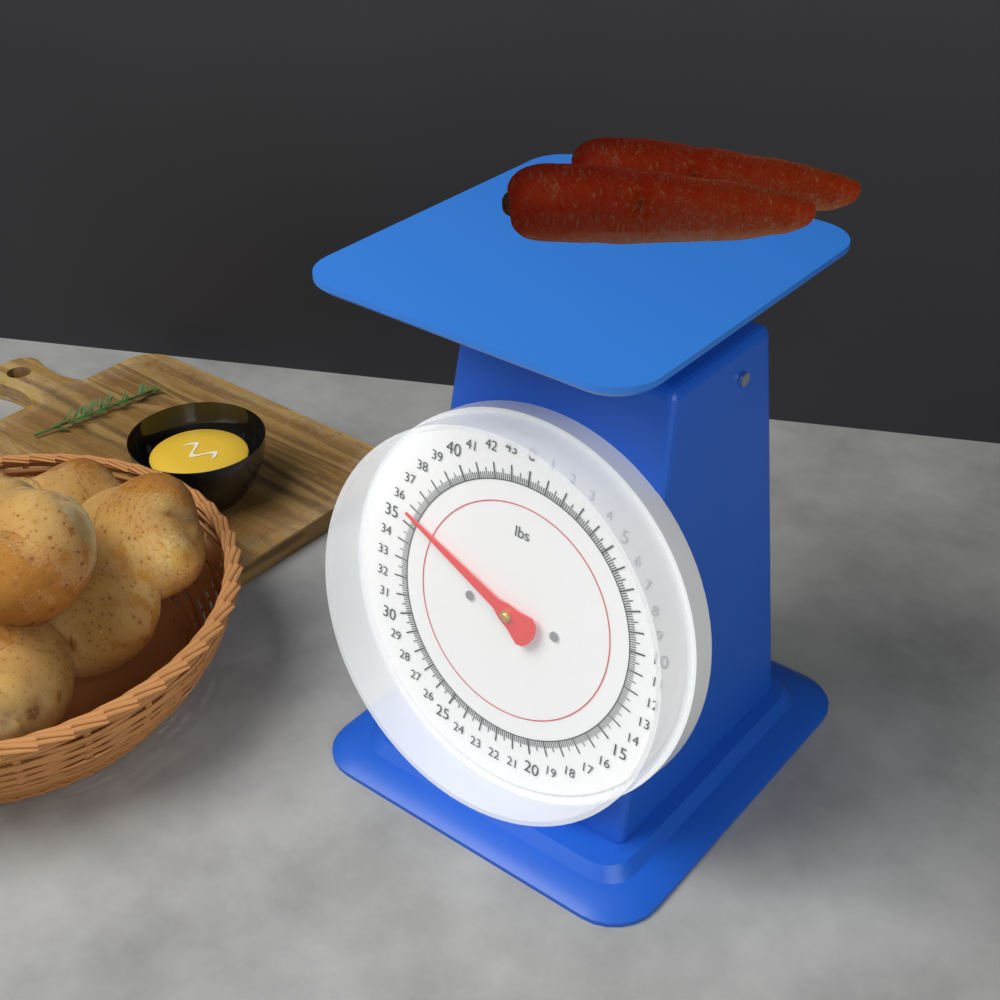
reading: 35.750 lbs
